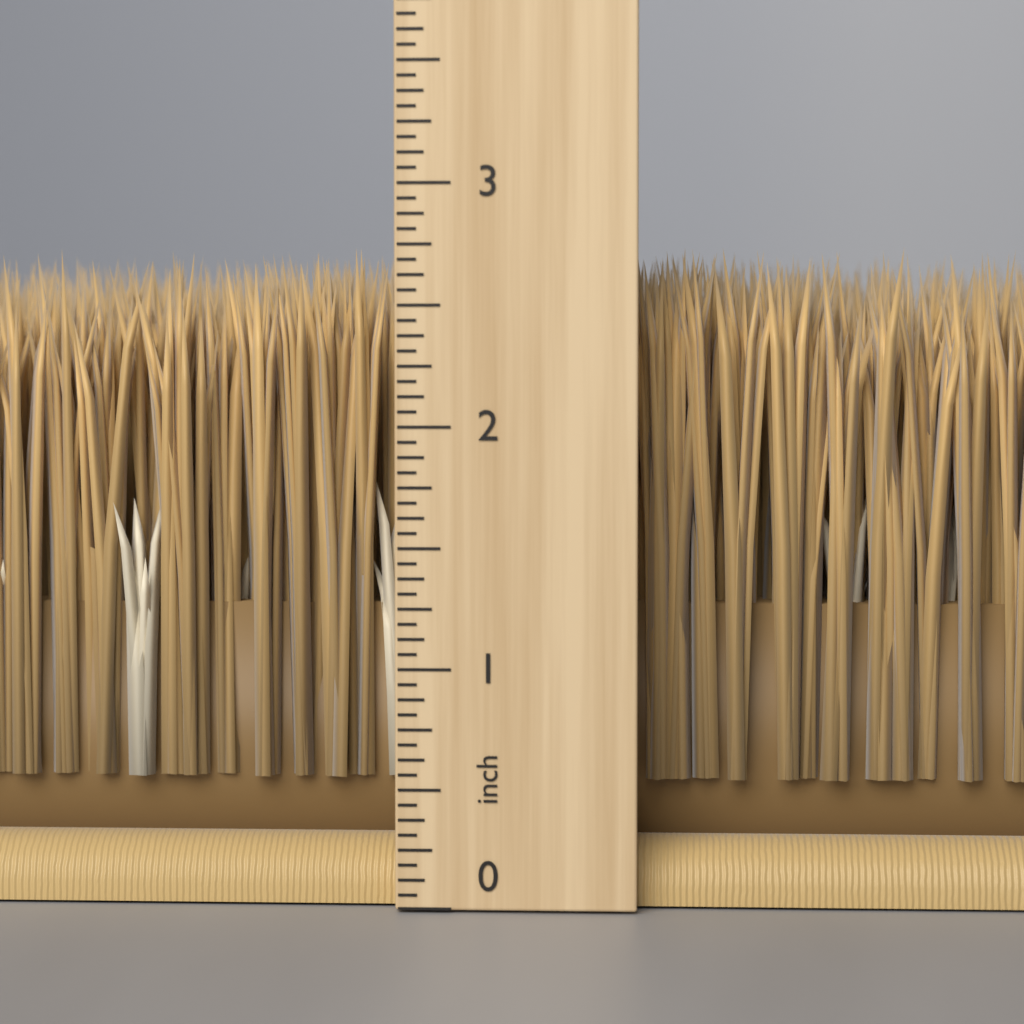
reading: 2.7500 inch
